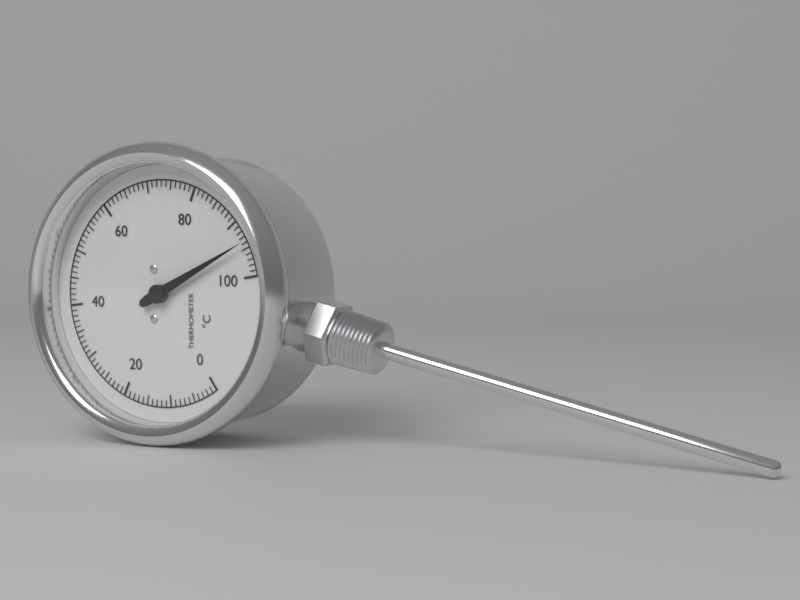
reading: 94 °C
